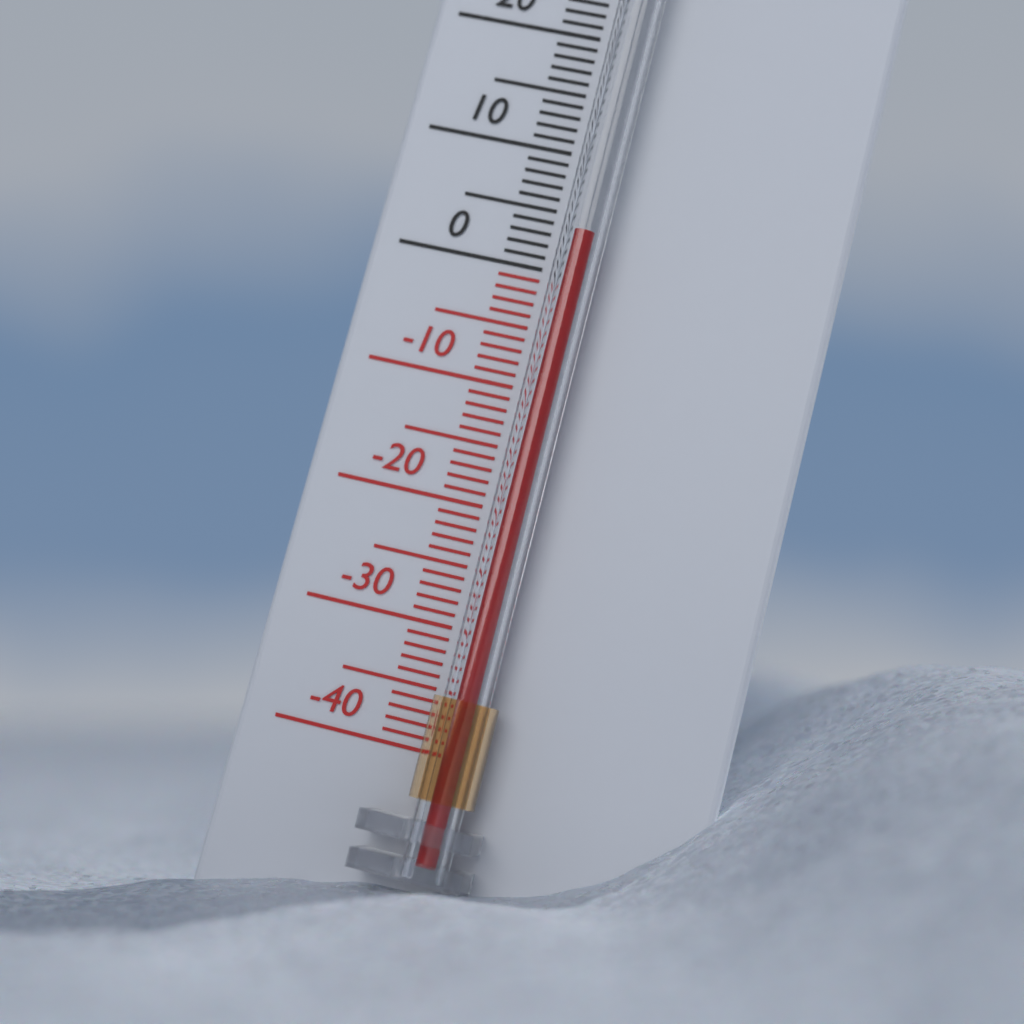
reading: 3 °C
